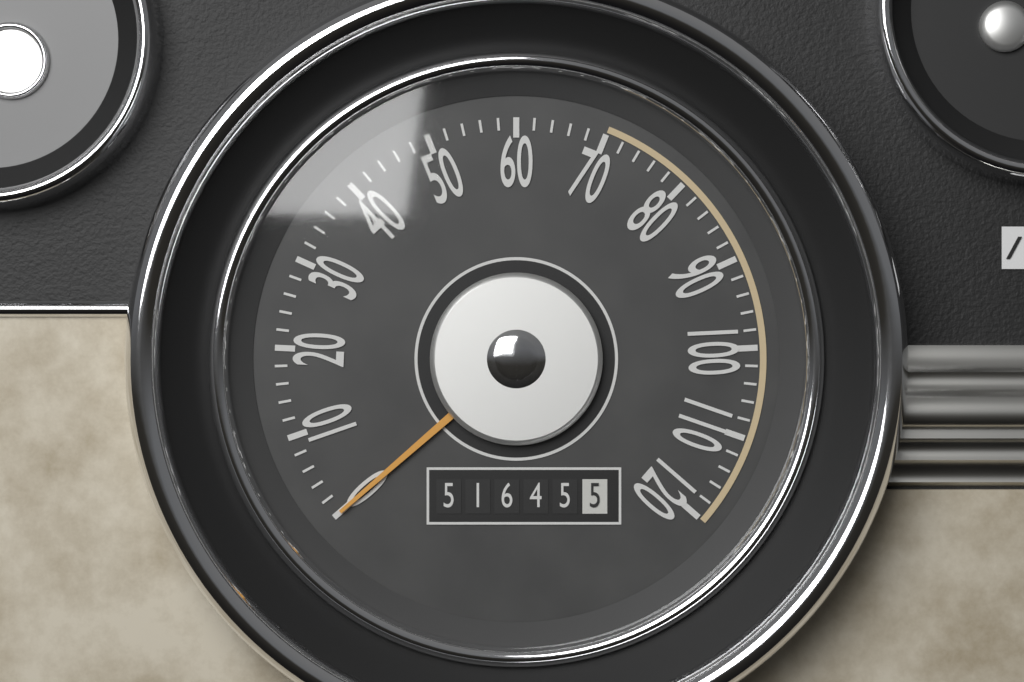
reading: 0 (no unit)
